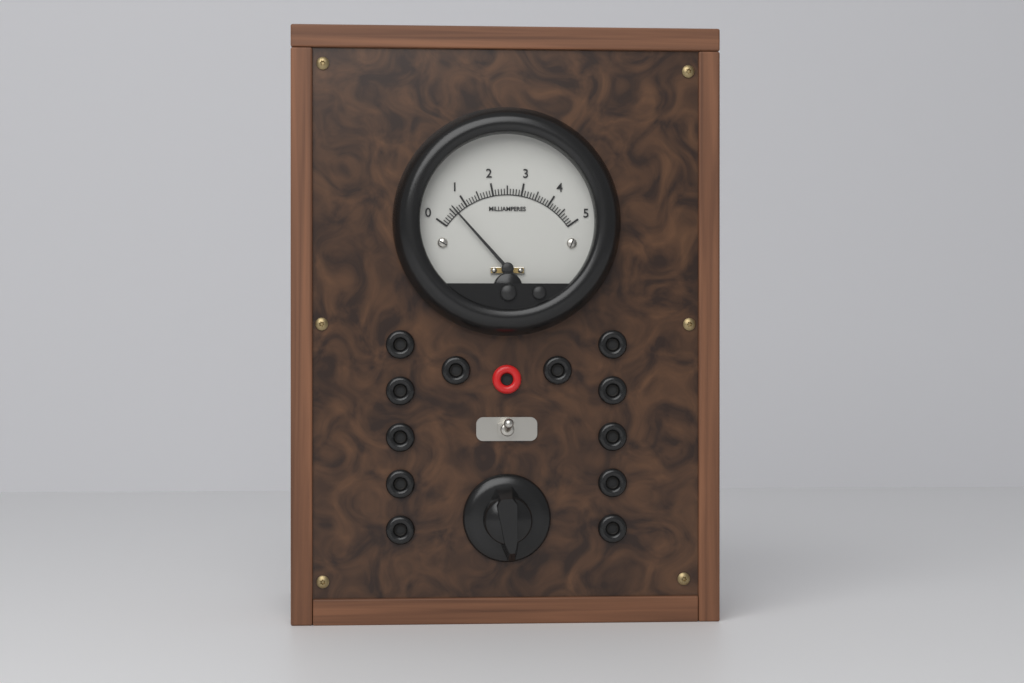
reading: 0.6 mA
